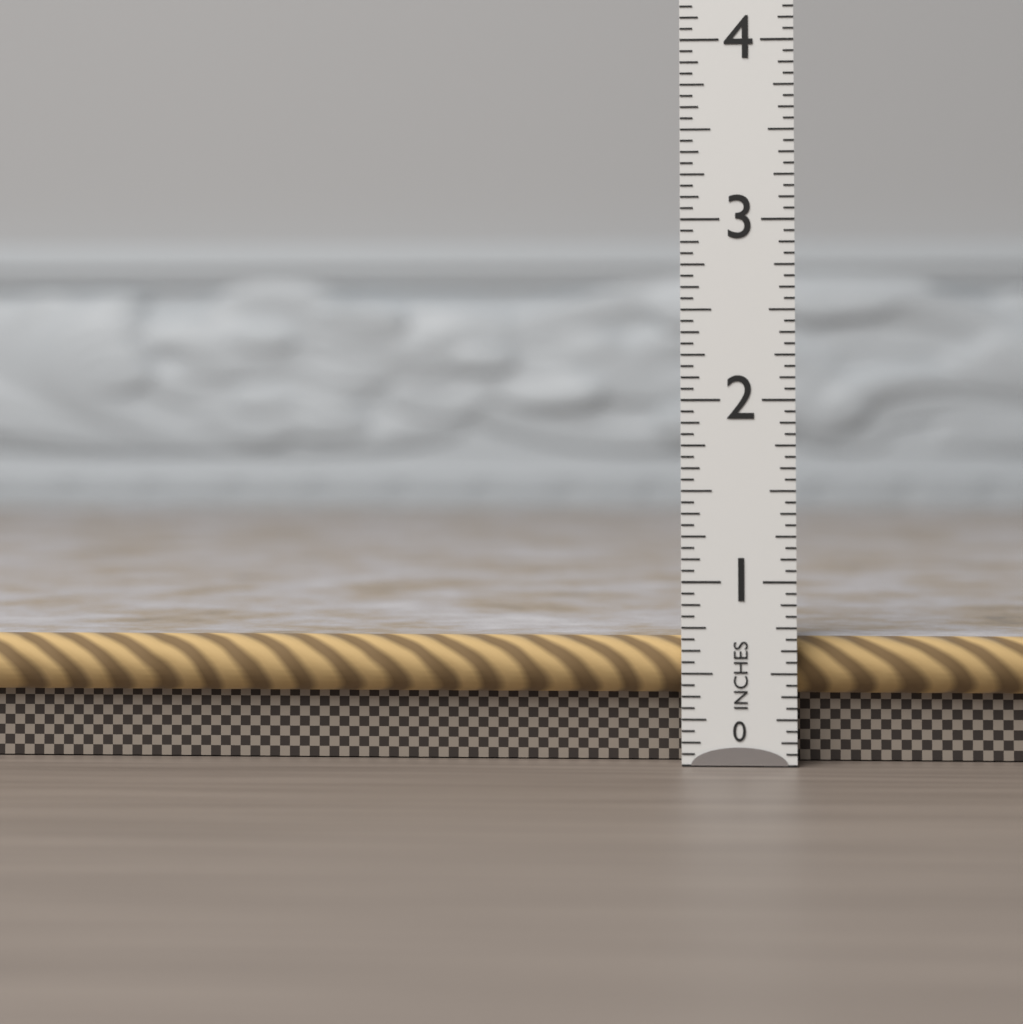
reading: 0.6875 in
